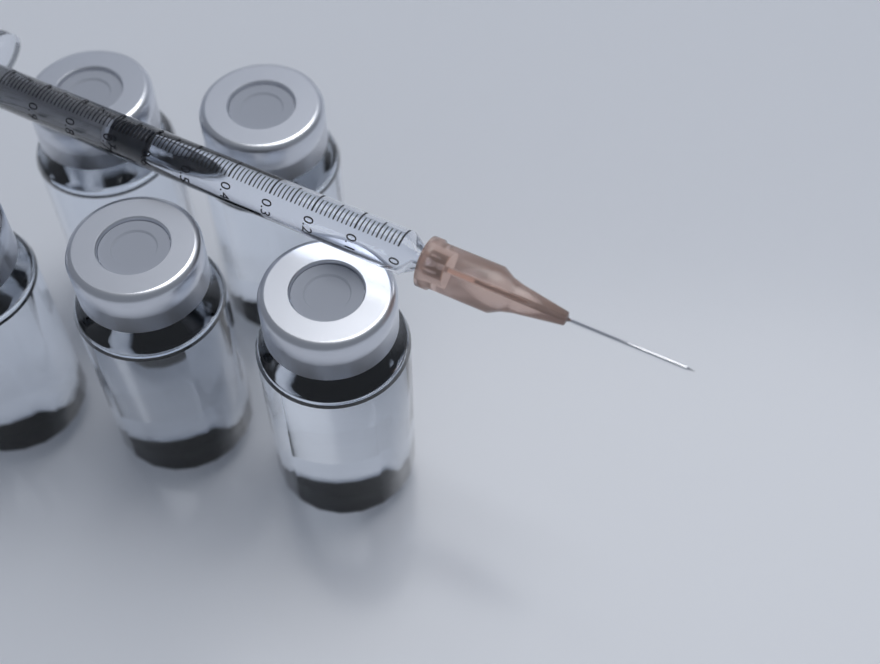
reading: 0.60 ml
